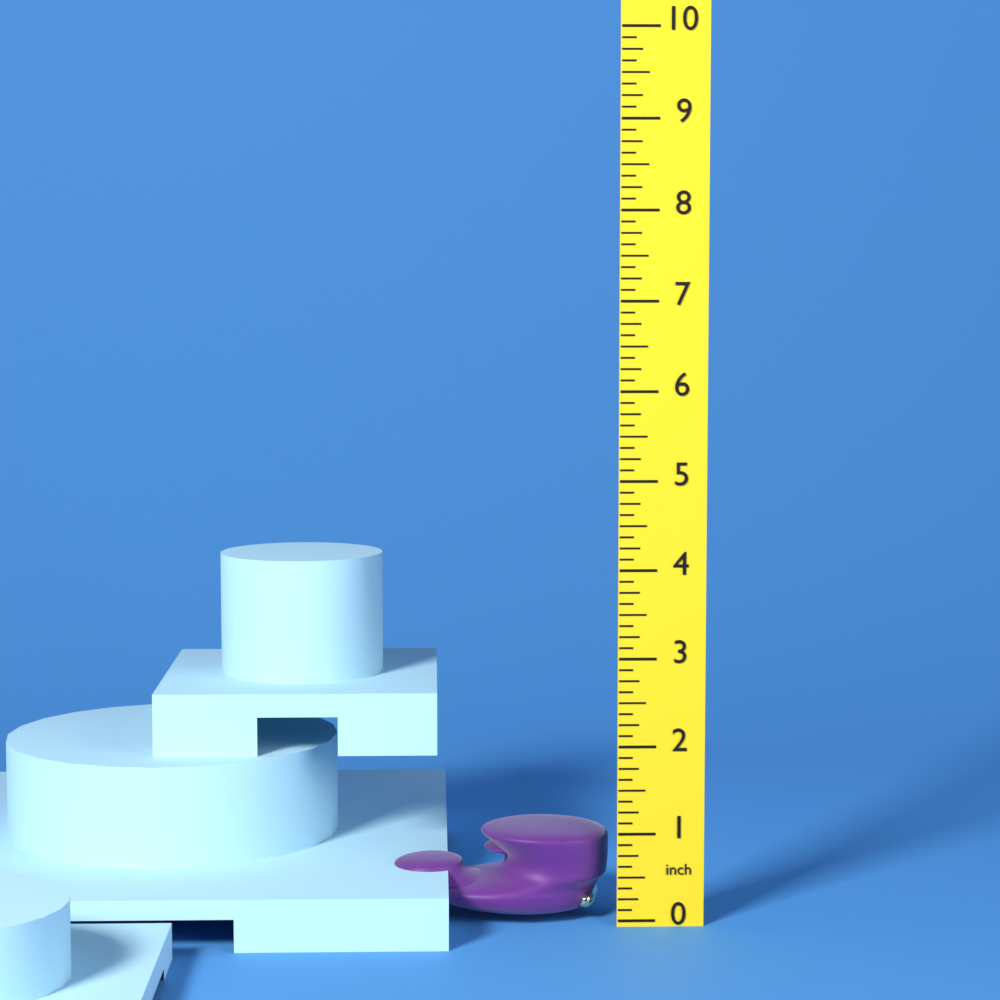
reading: 1.000 inch
